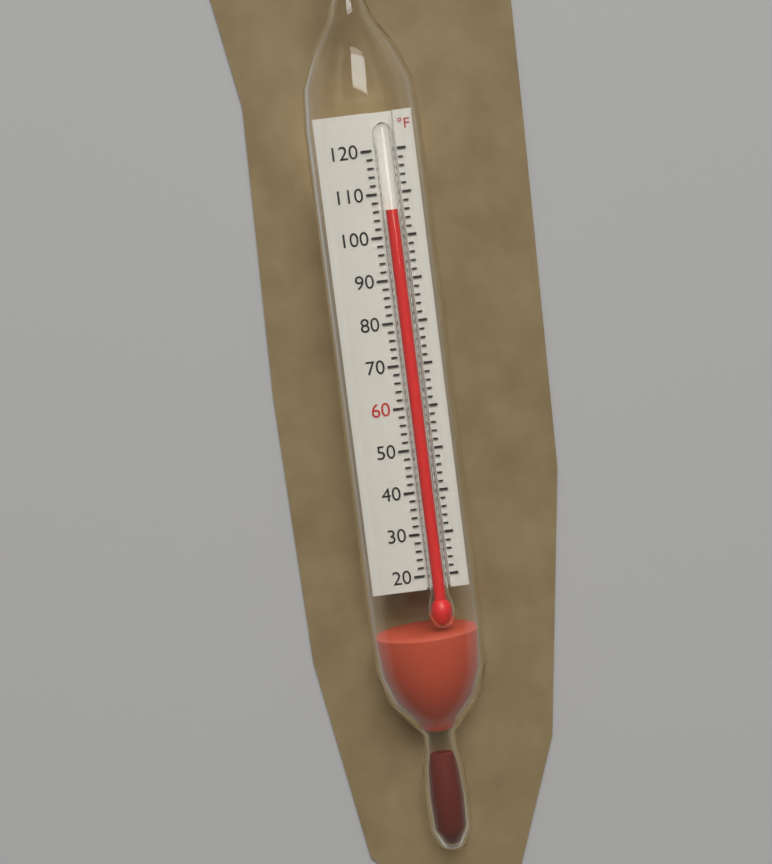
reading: 106 °F
